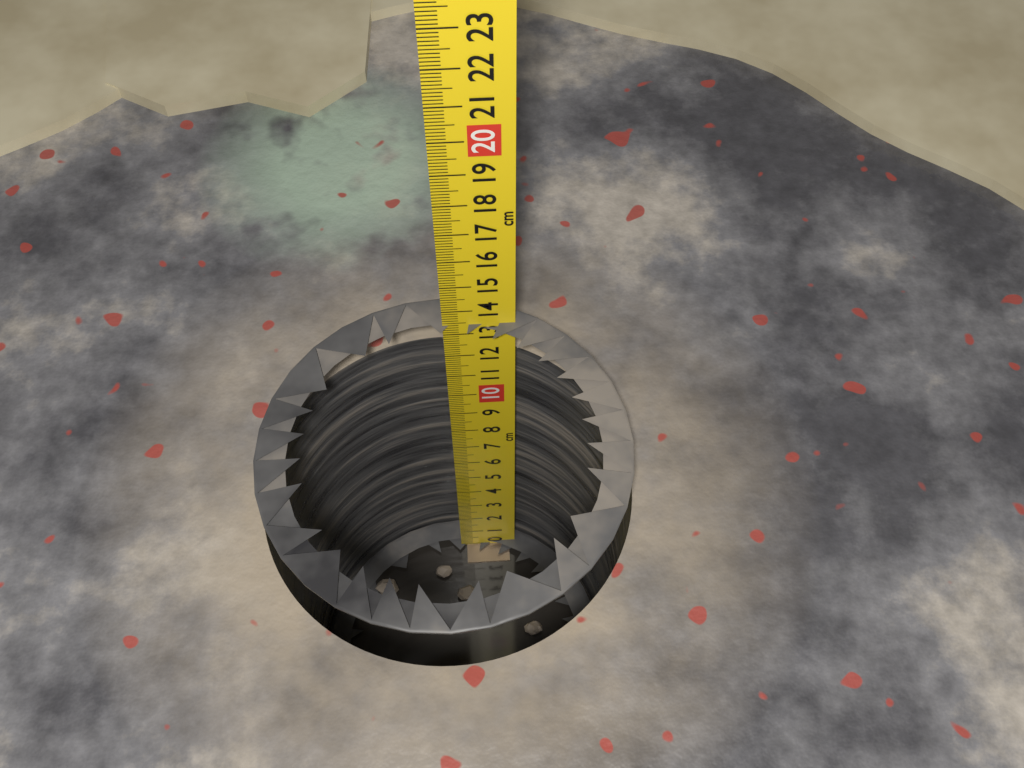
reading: 13.4 cm
